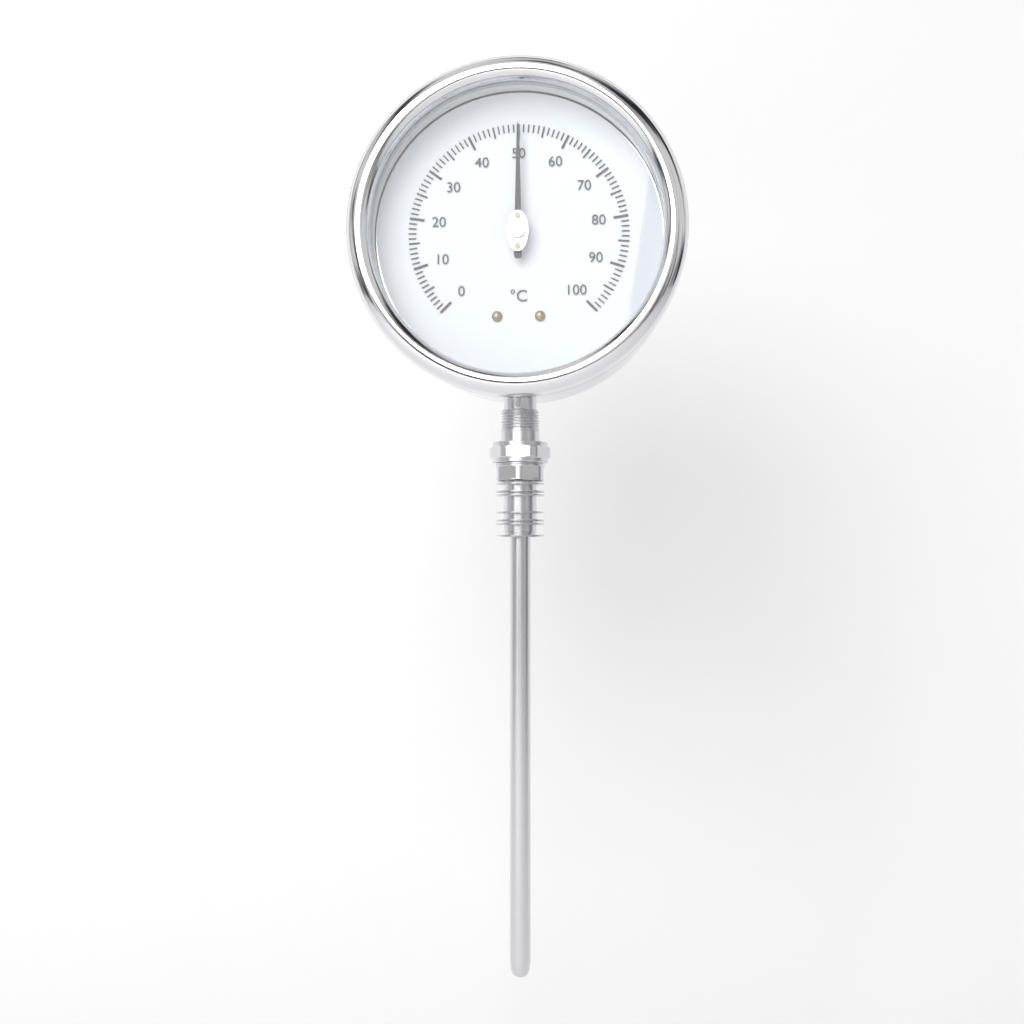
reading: 50 °C
